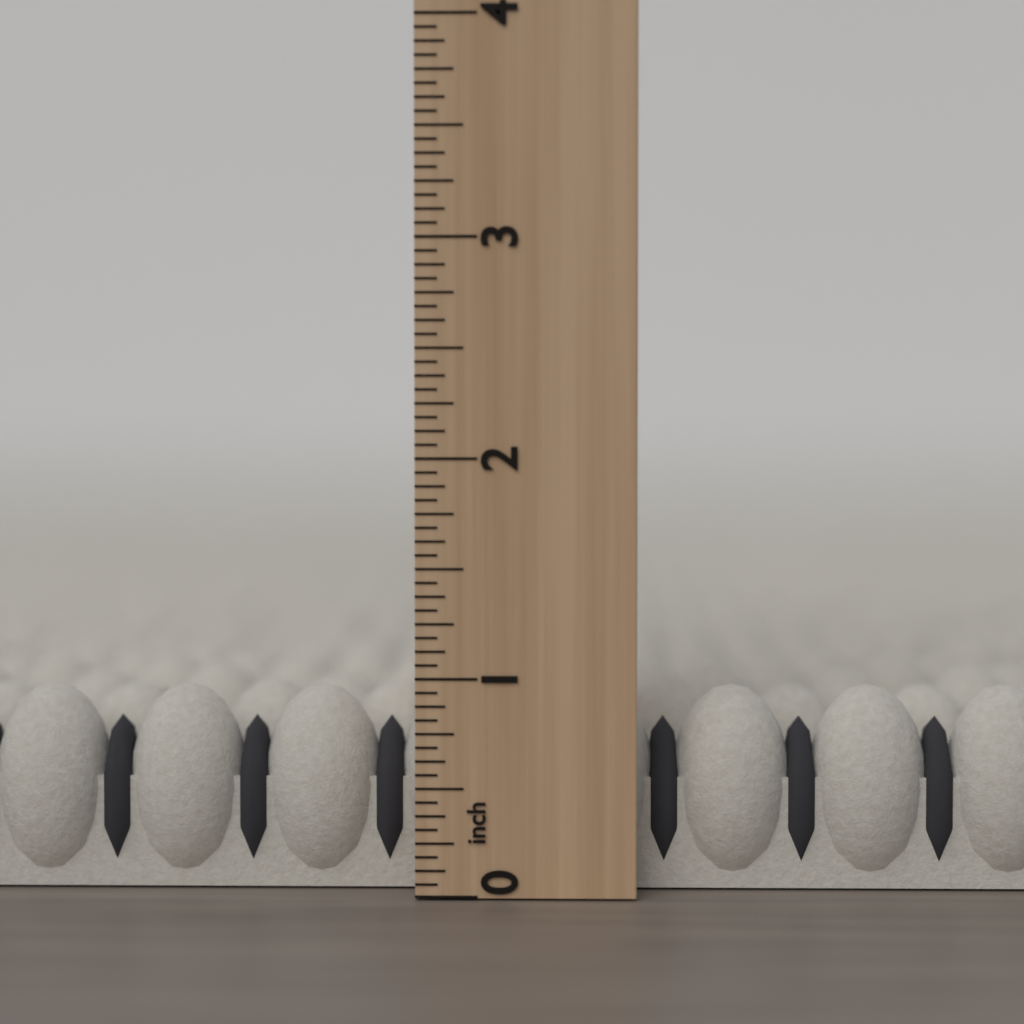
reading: 0.9375 inch
